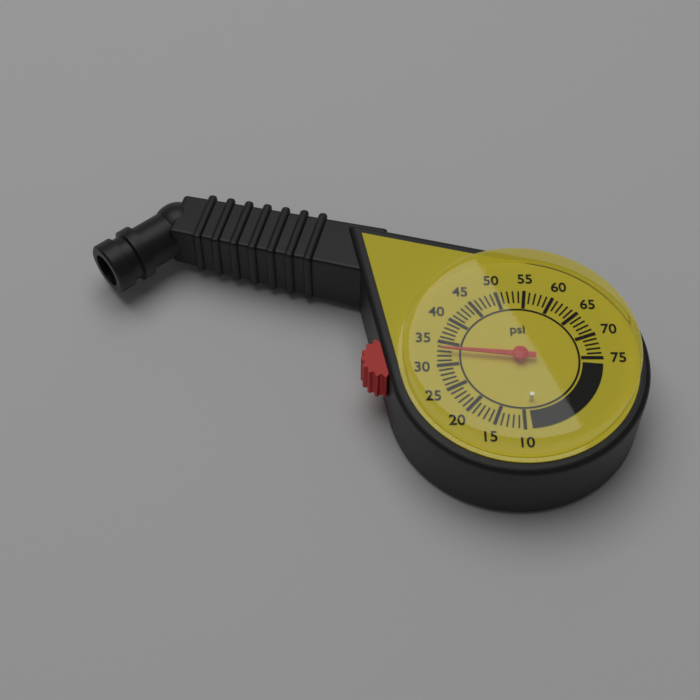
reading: 33 psi
